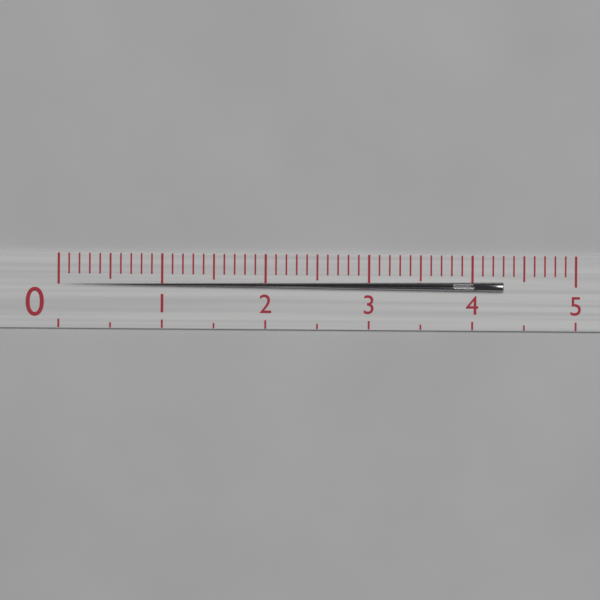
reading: 4.3 (no unit)
